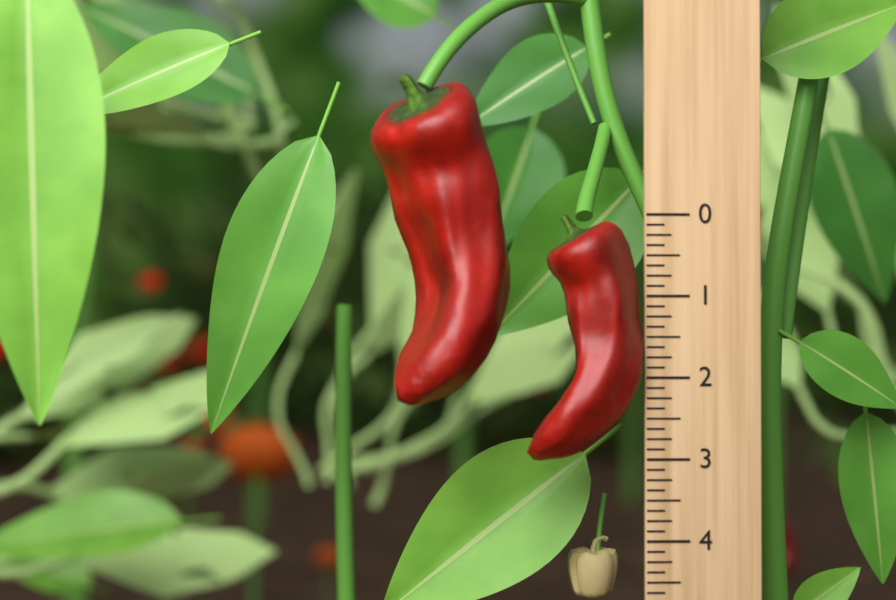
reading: 3.000 (no unit)
